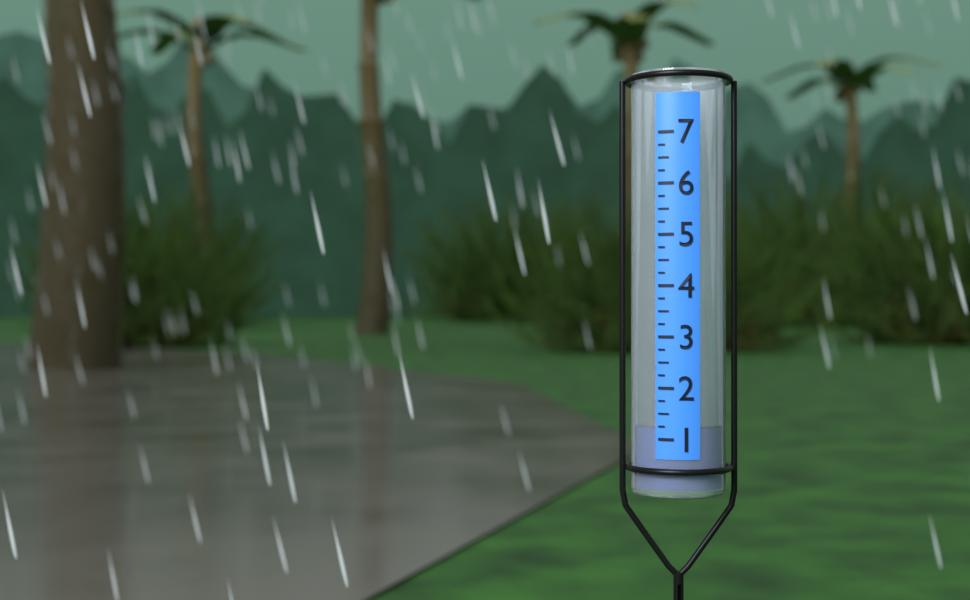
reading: 1.25 (no unit)
